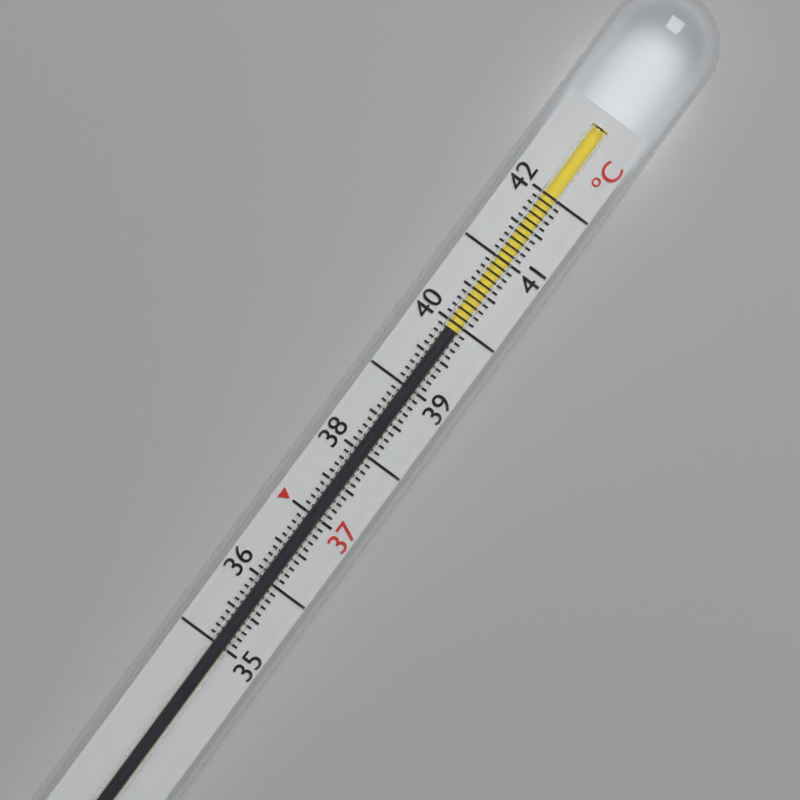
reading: 39.9 °C
